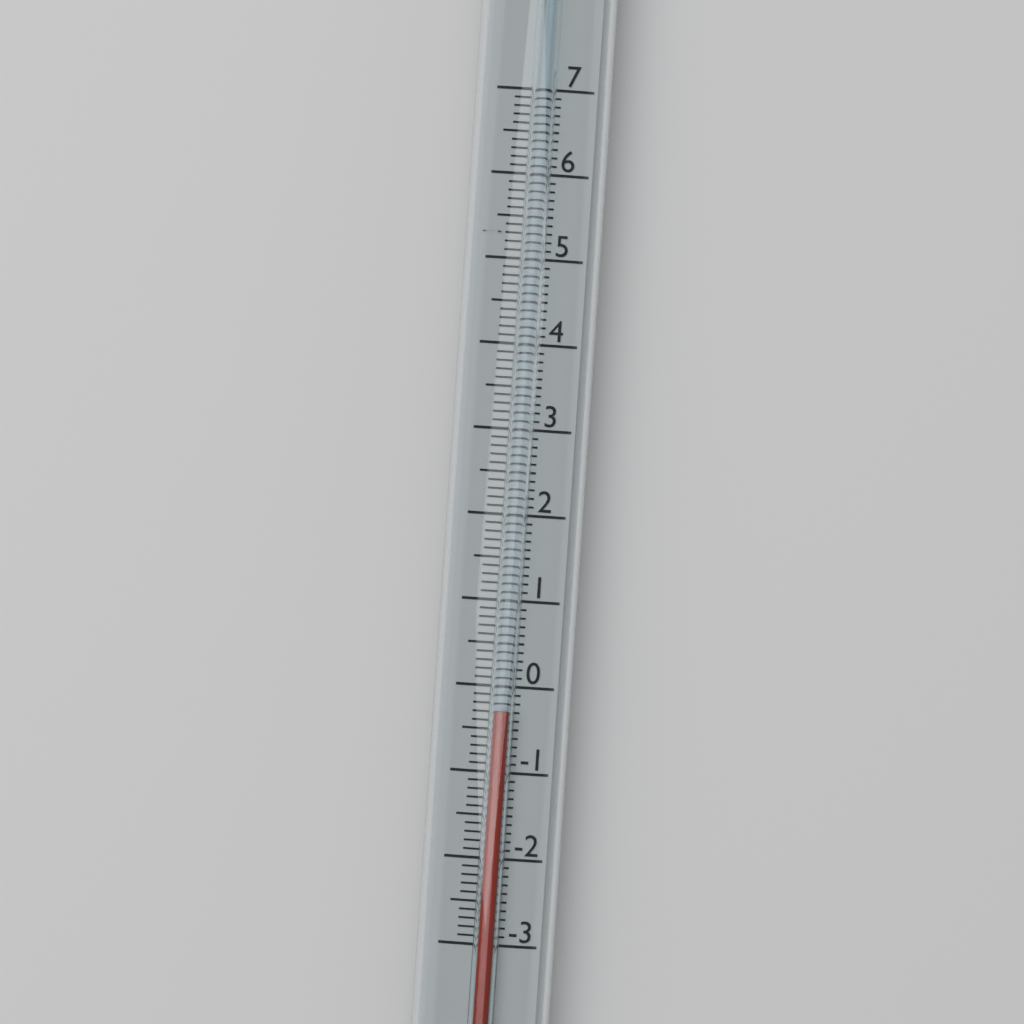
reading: -0.3 (no unit)
